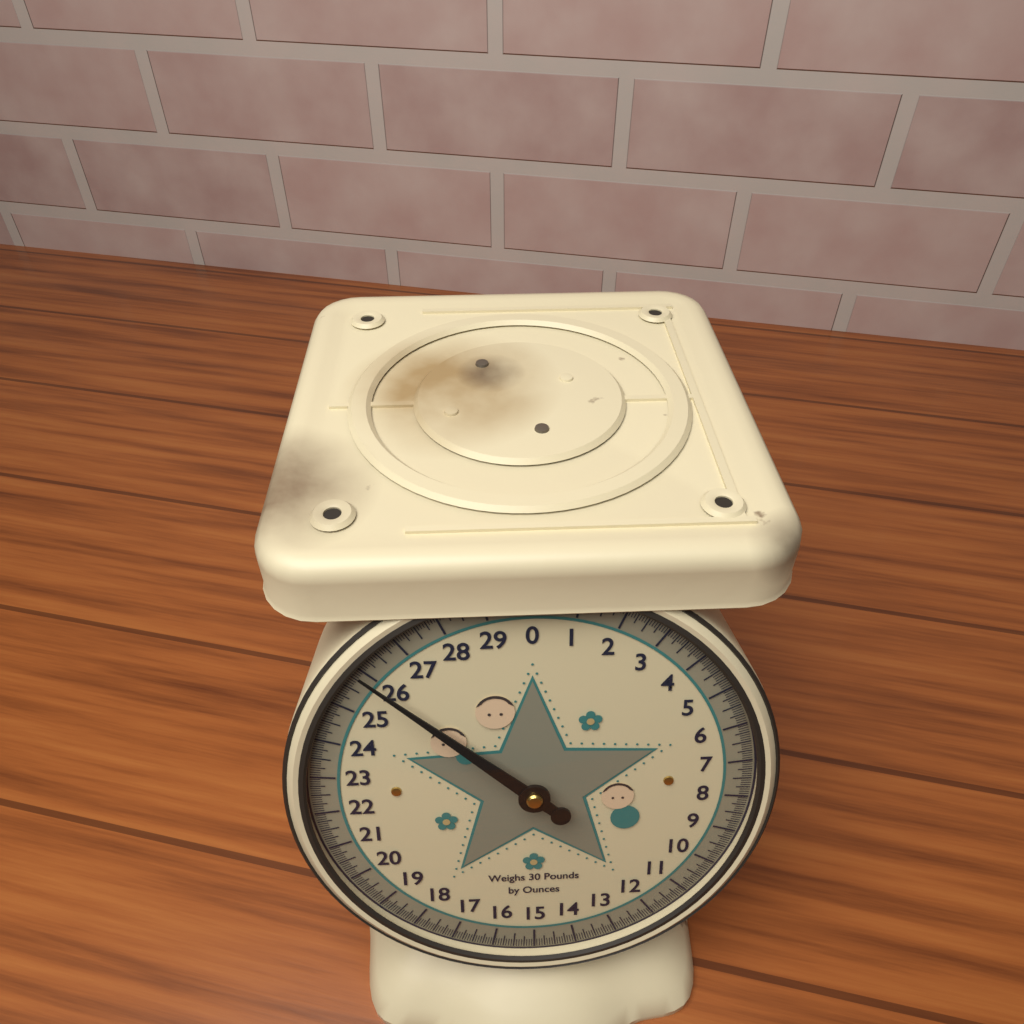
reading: 26.0000 lb
